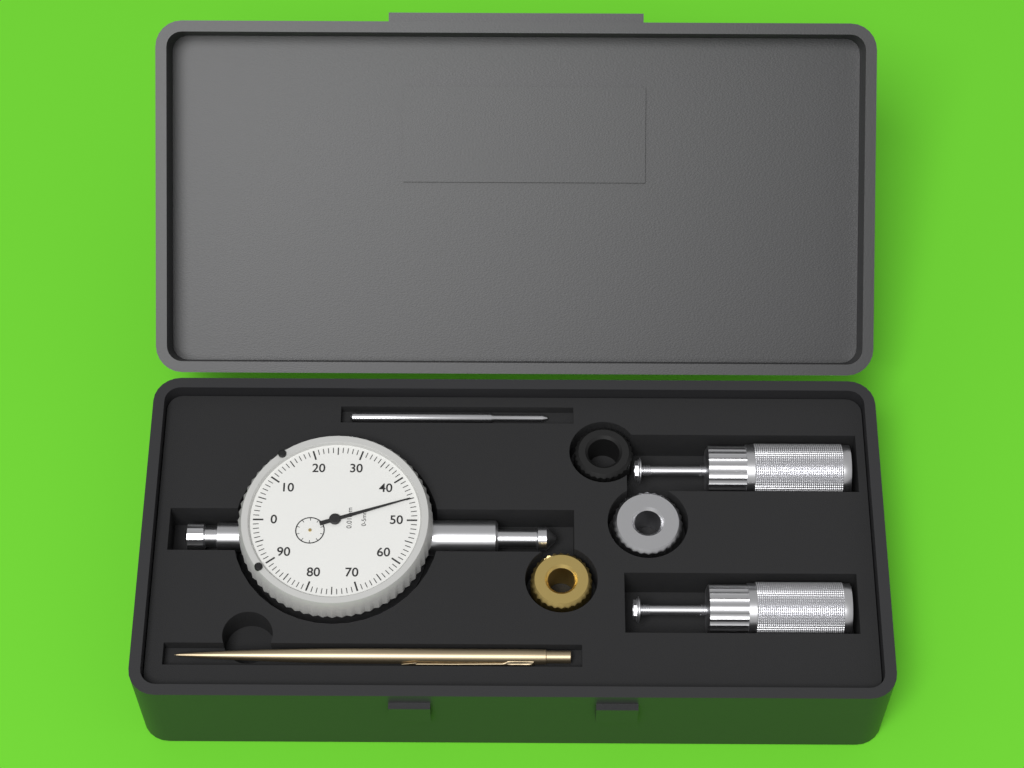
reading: 0.45 mm
